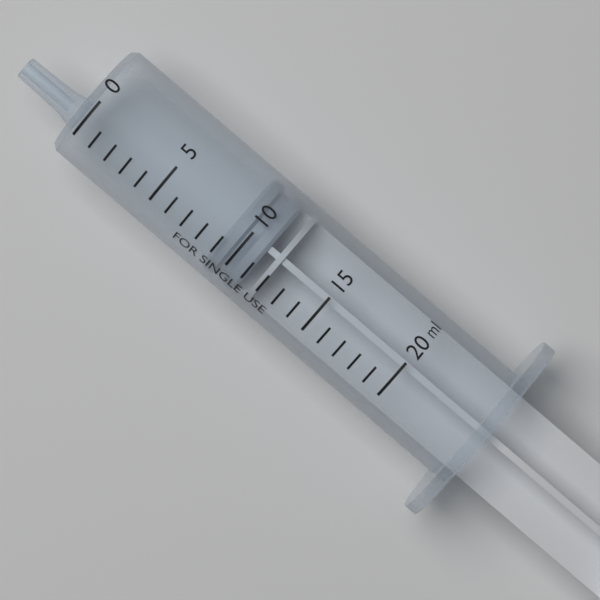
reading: 9 ml
